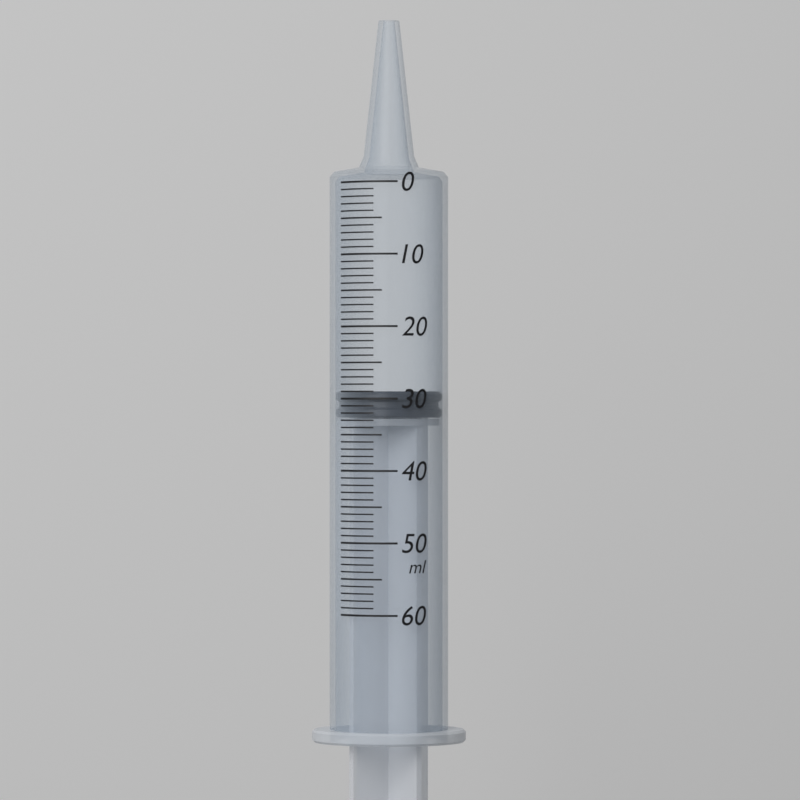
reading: 29 ml
